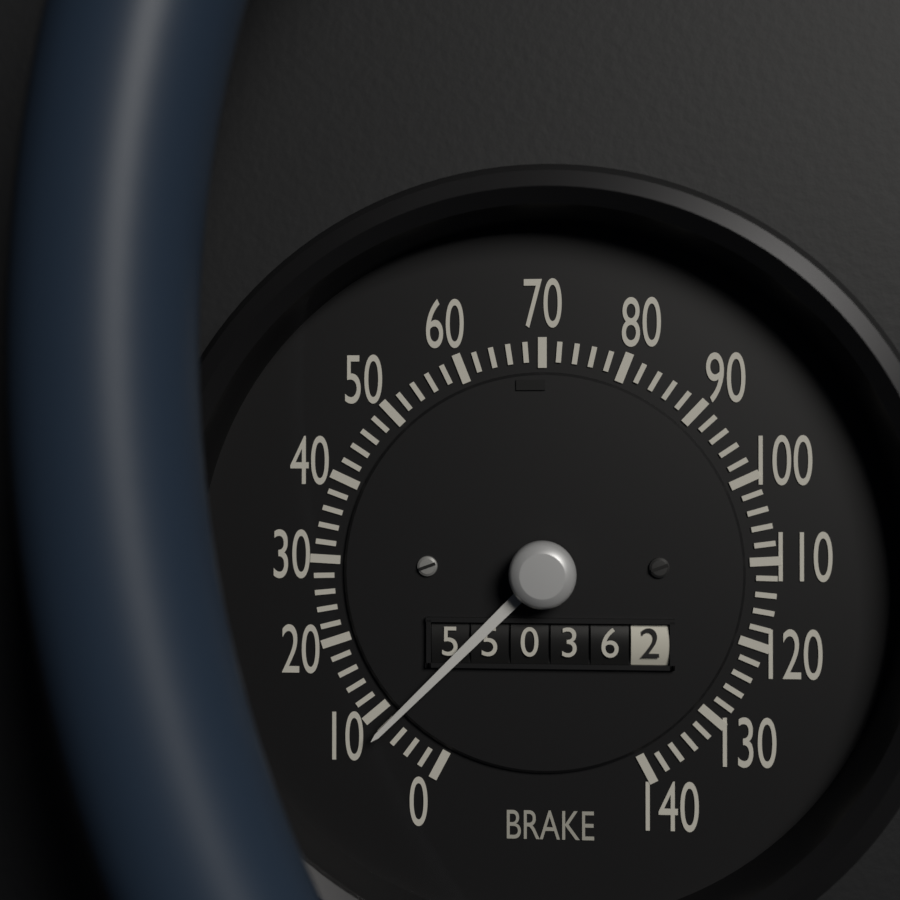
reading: 8 (no unit)
